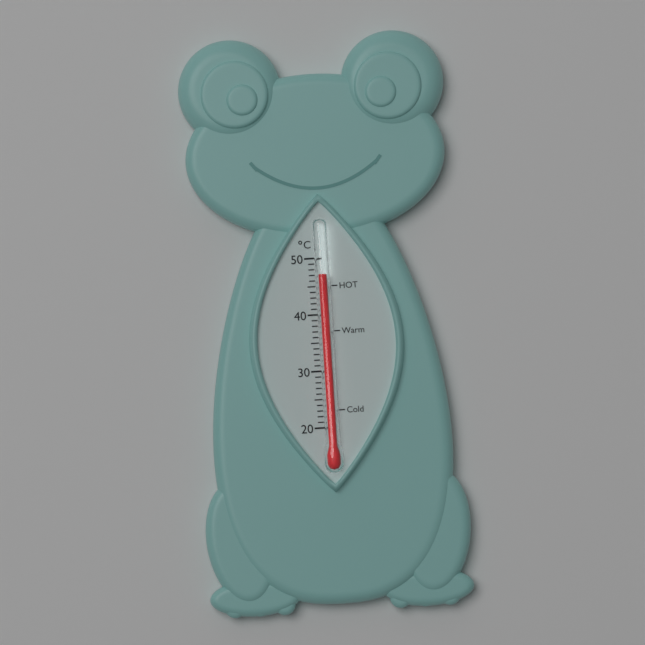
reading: 47 °C
